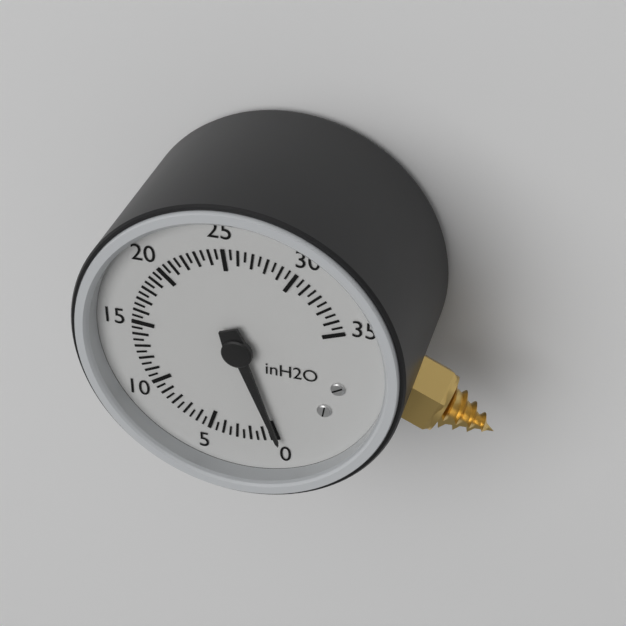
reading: 0.0 inH2O
